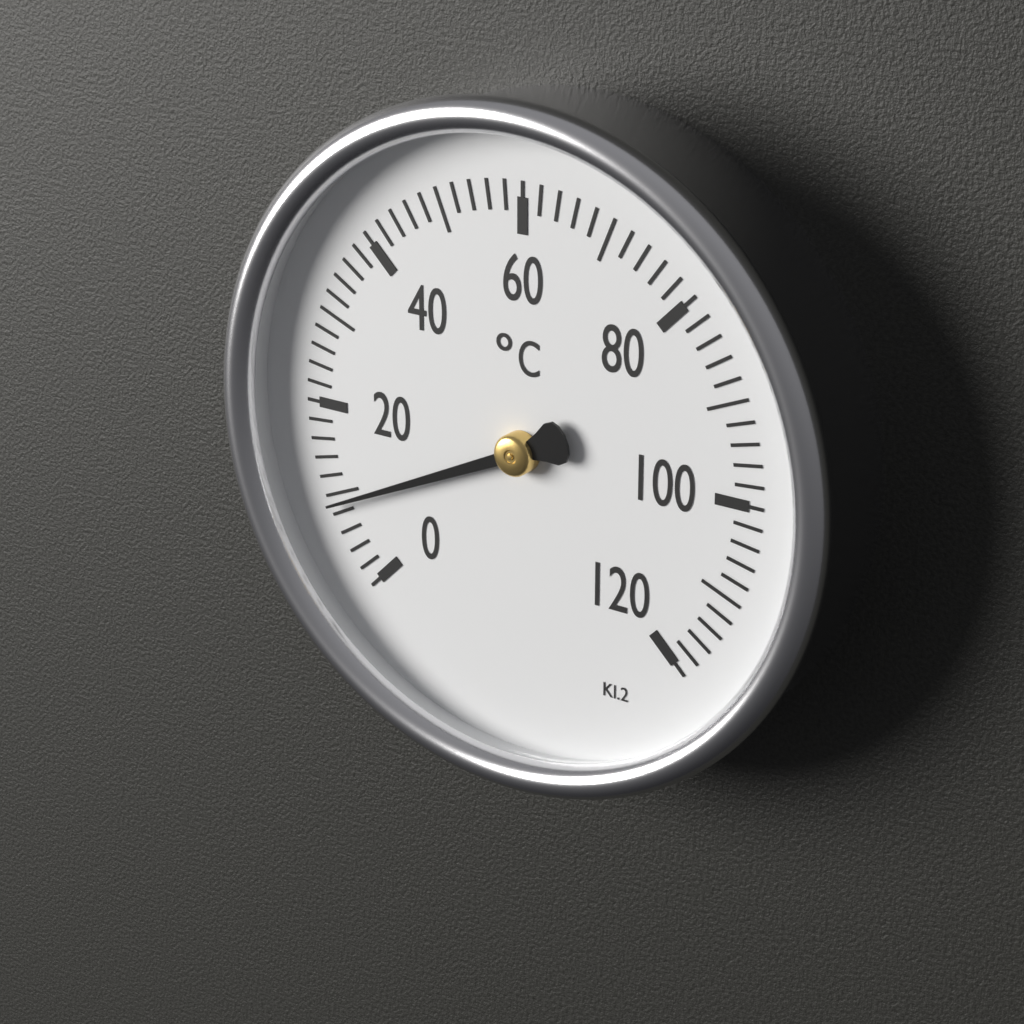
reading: 9 °C
